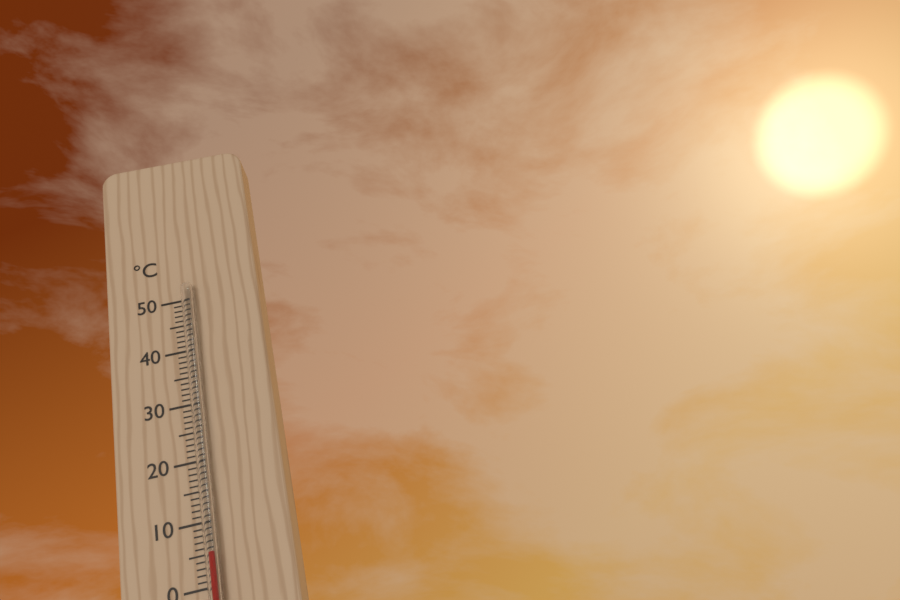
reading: 5 °C
